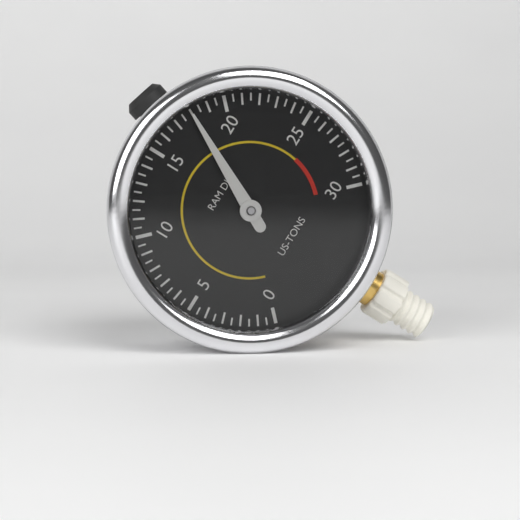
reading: 18.0 US-TONS
